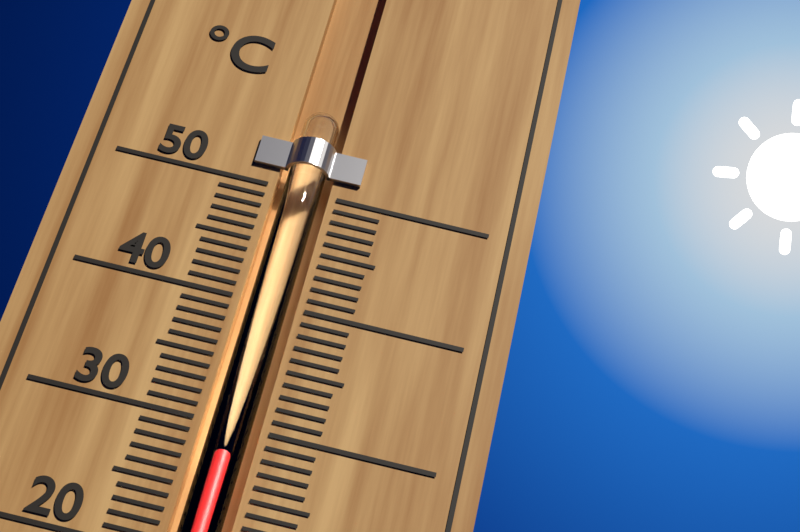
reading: 28 °C
